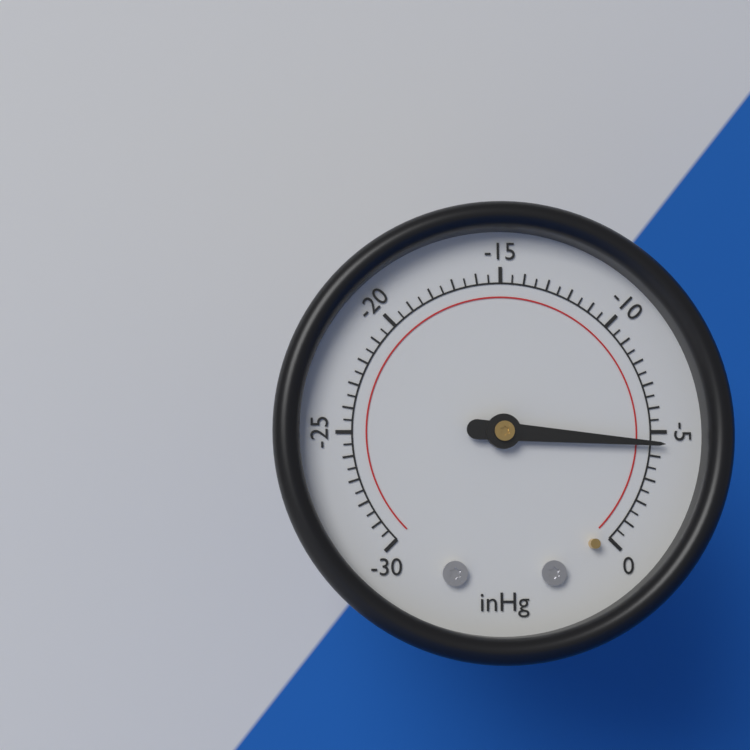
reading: -4.5 inHg
